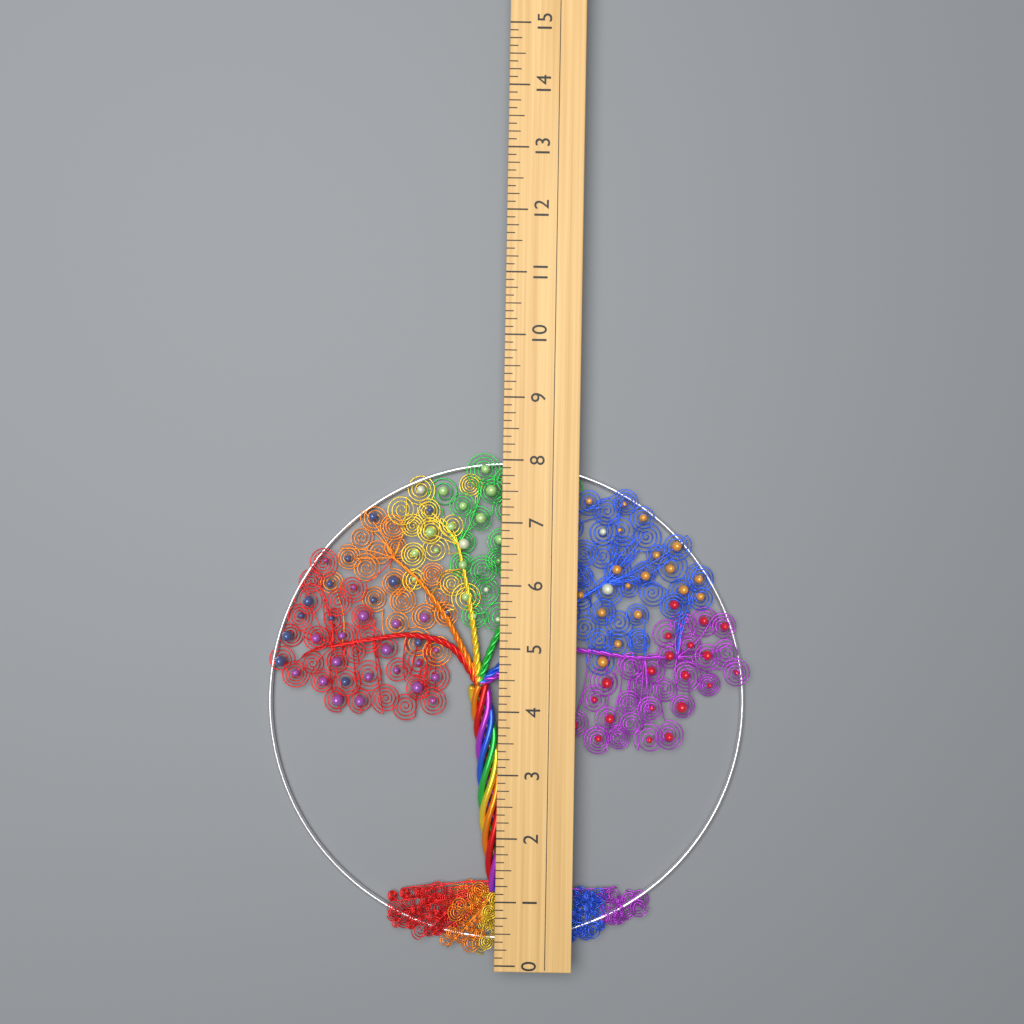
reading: 8.125 (no unit)
